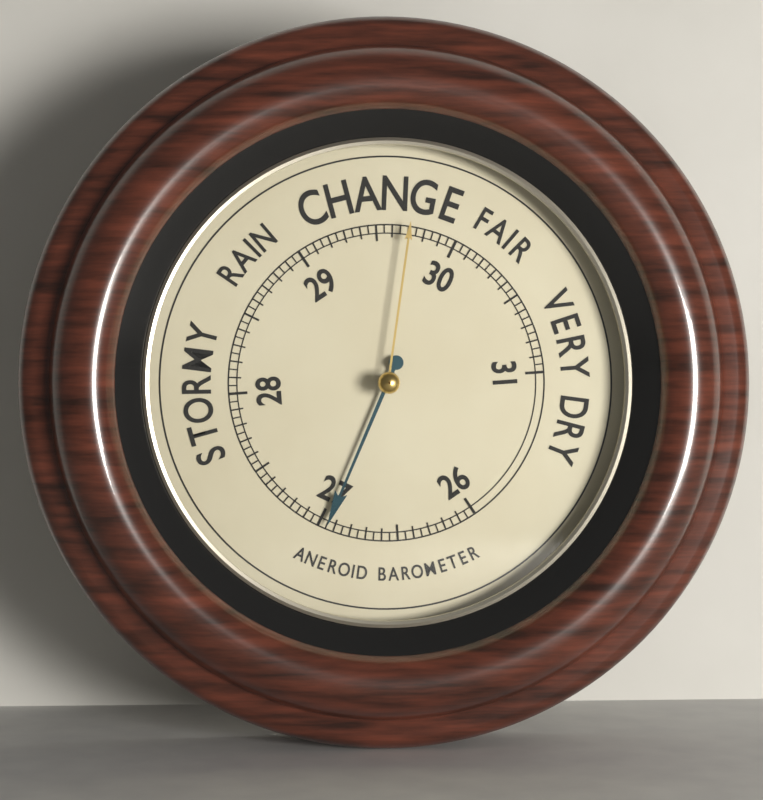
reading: 26.95 (no unit)
